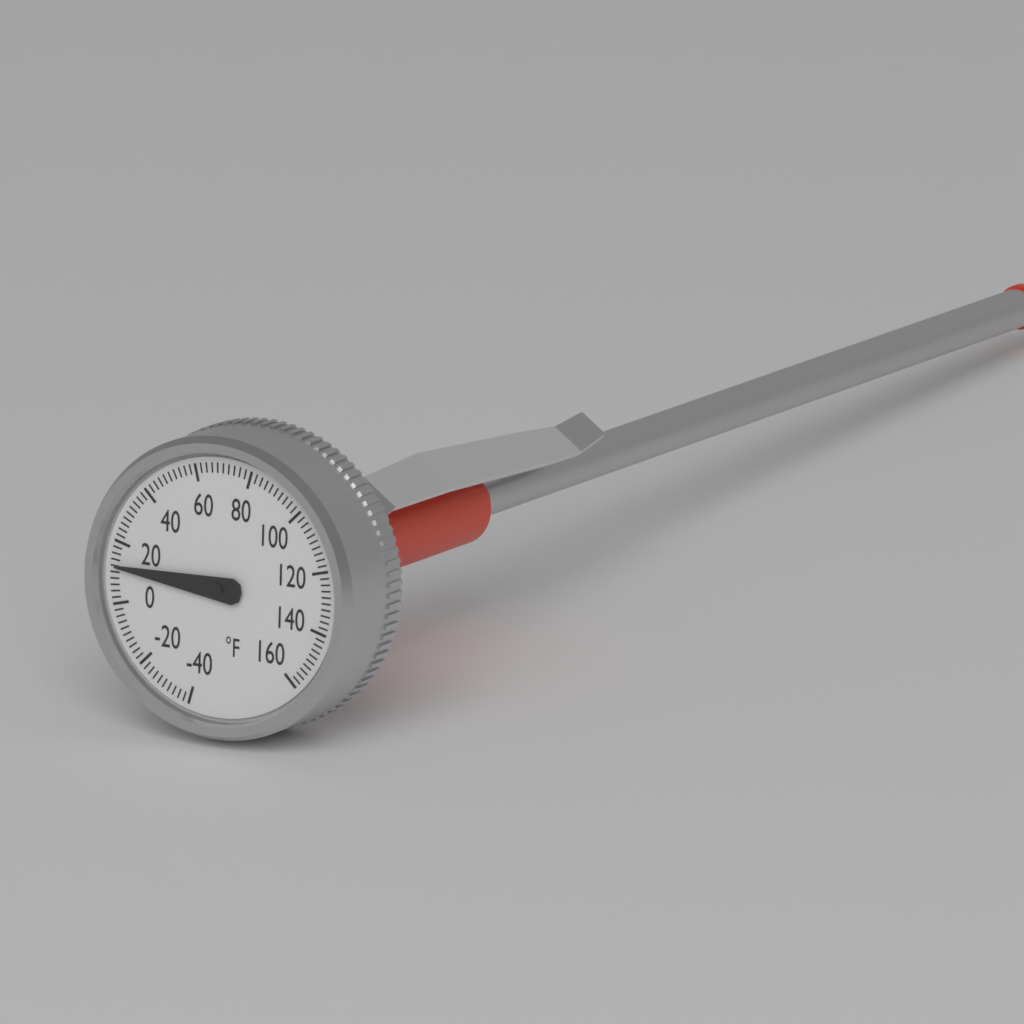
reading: 12 °F
